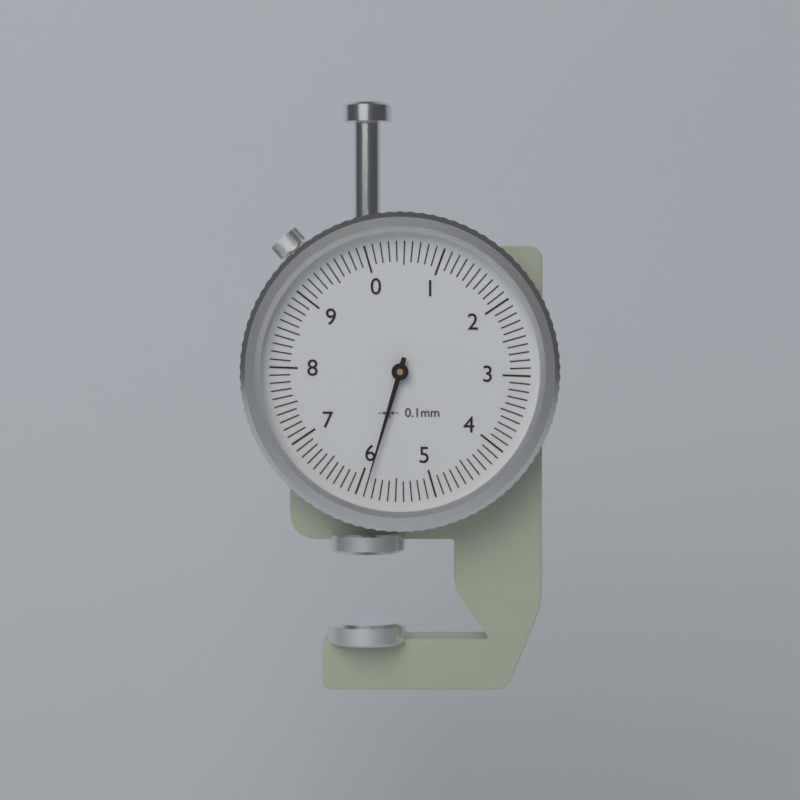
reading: 5.9 mm
